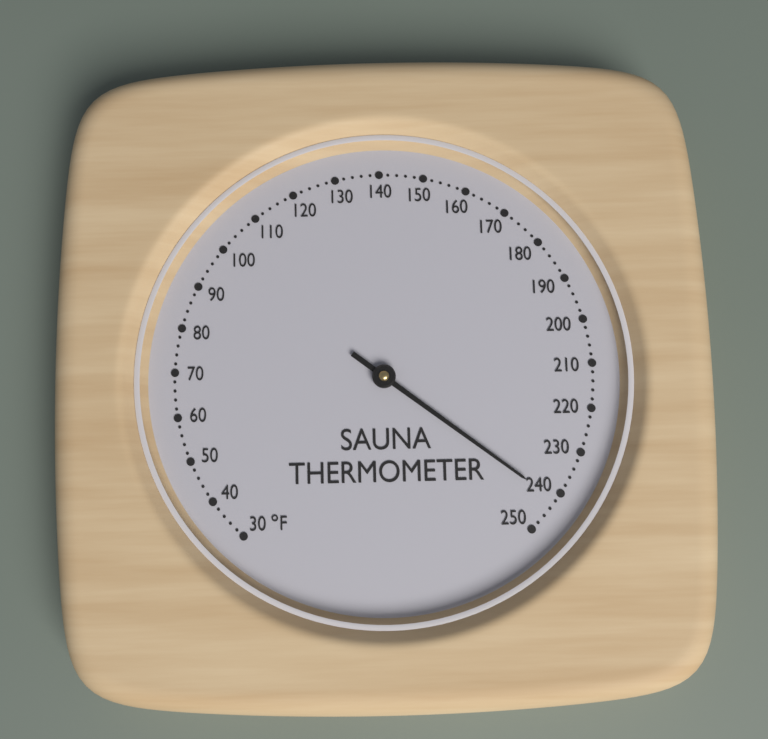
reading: 242 °F
